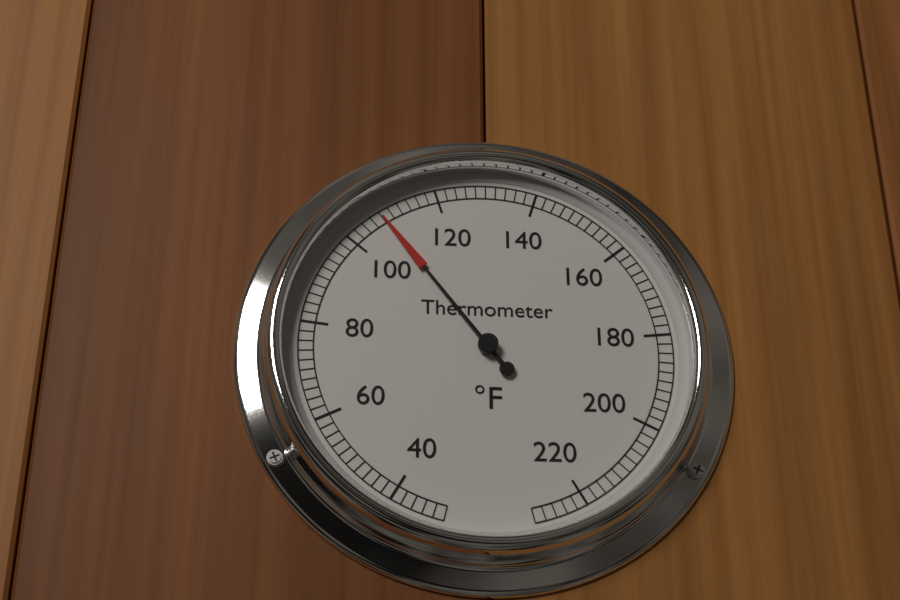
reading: 108 °F
